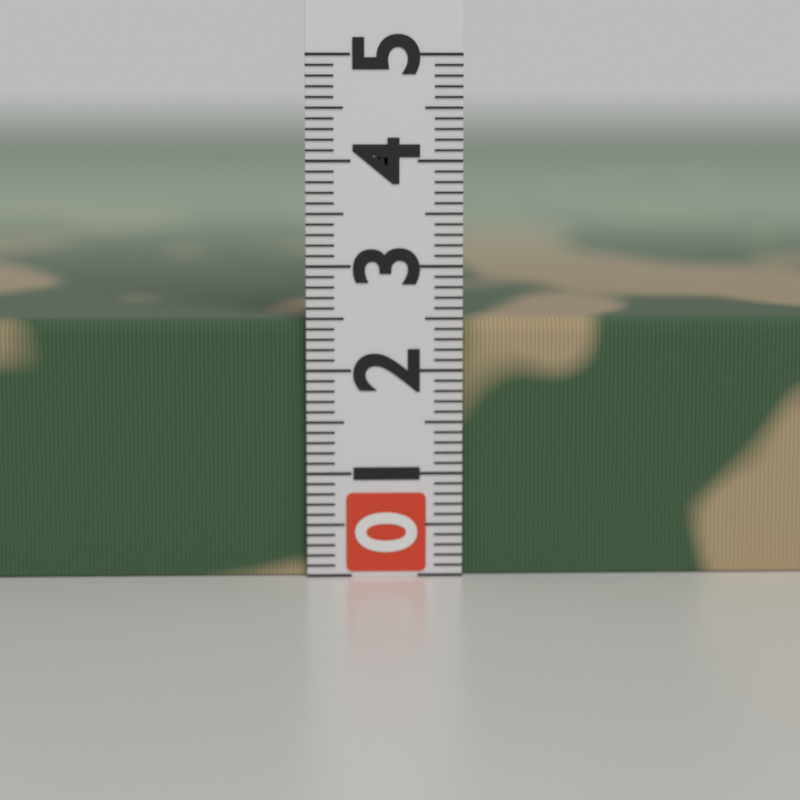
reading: 2.5 (no unit)
